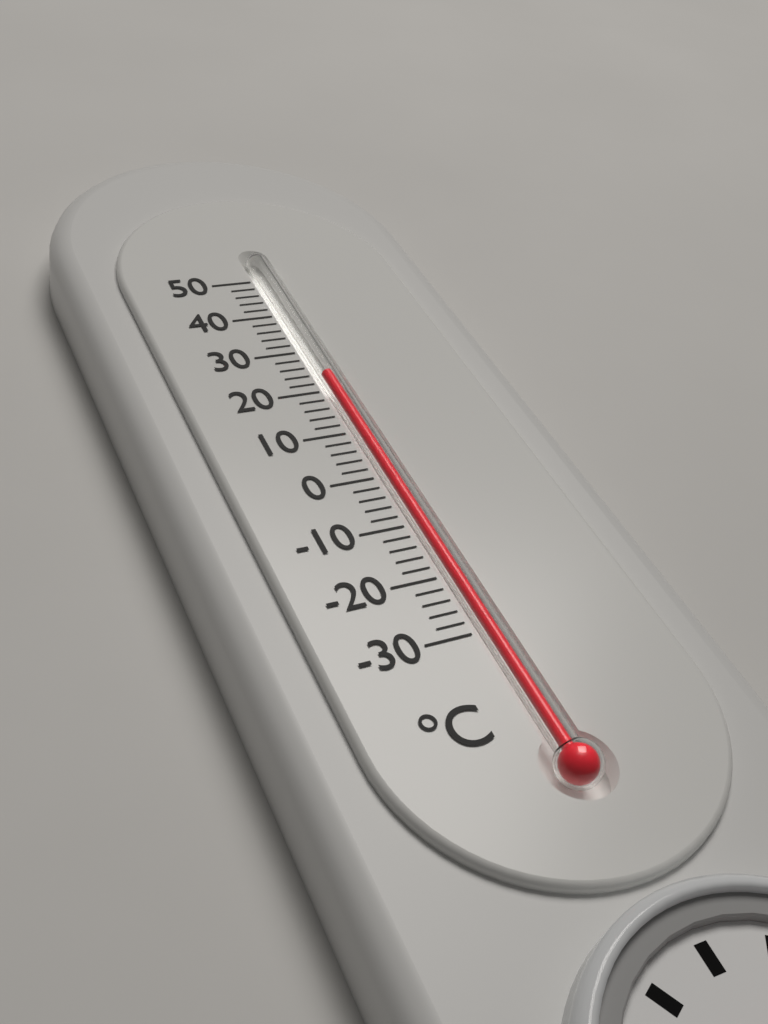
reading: 24 °C
